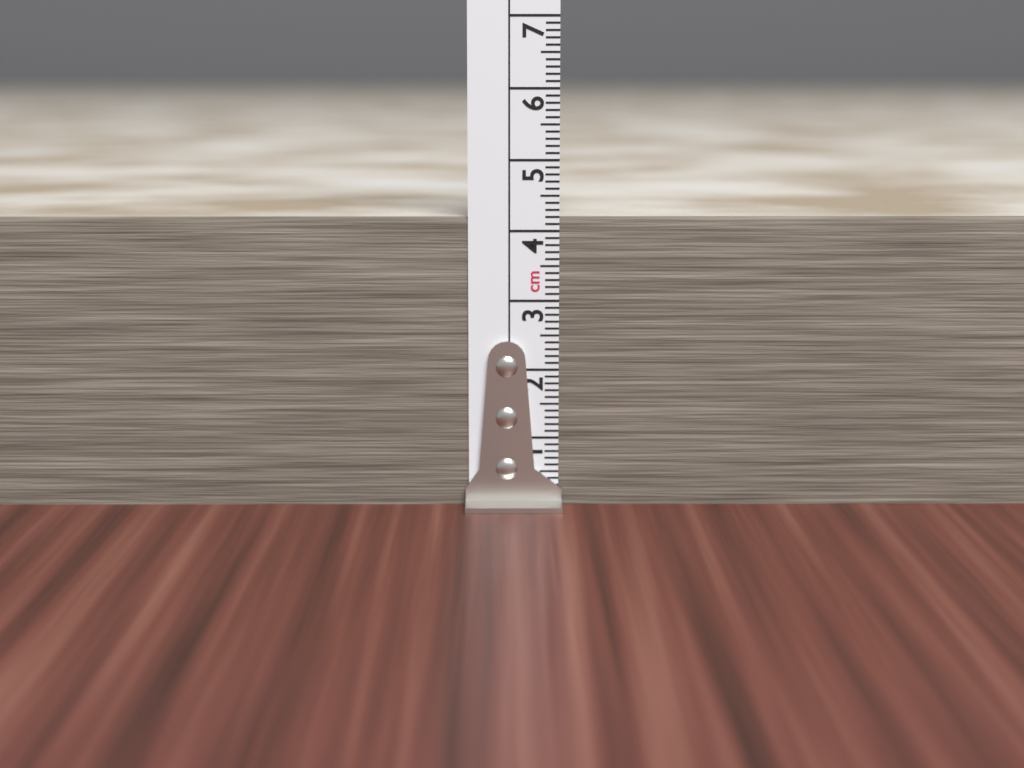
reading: 4.2 cm
